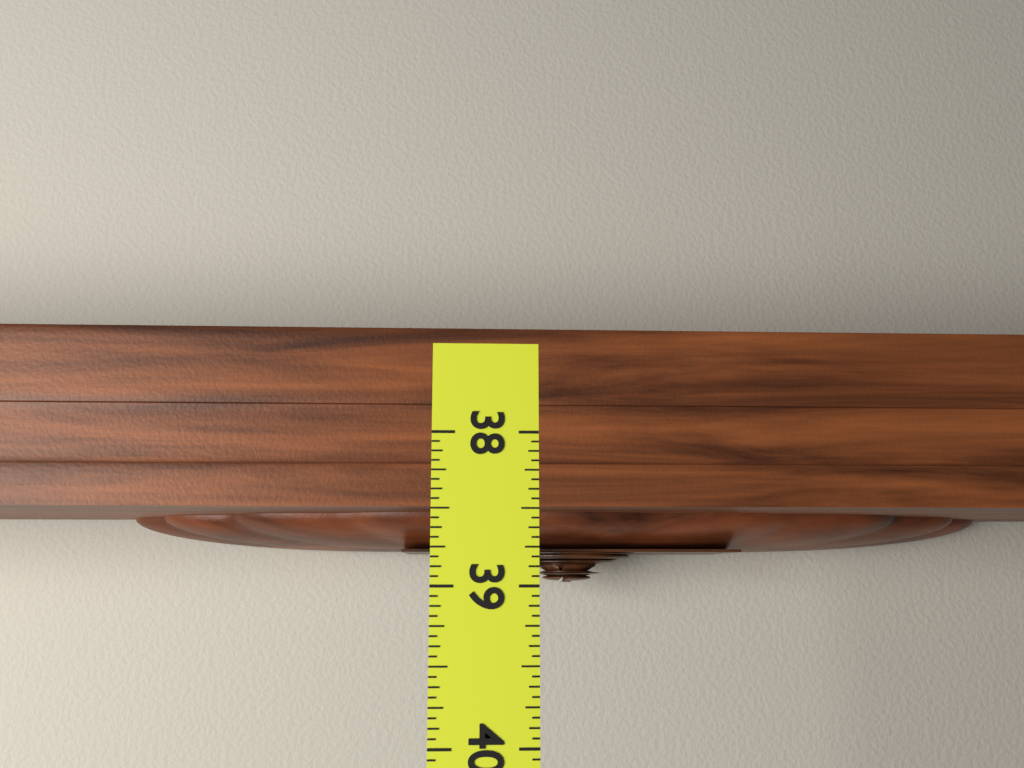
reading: 39.0625 (no unit)
